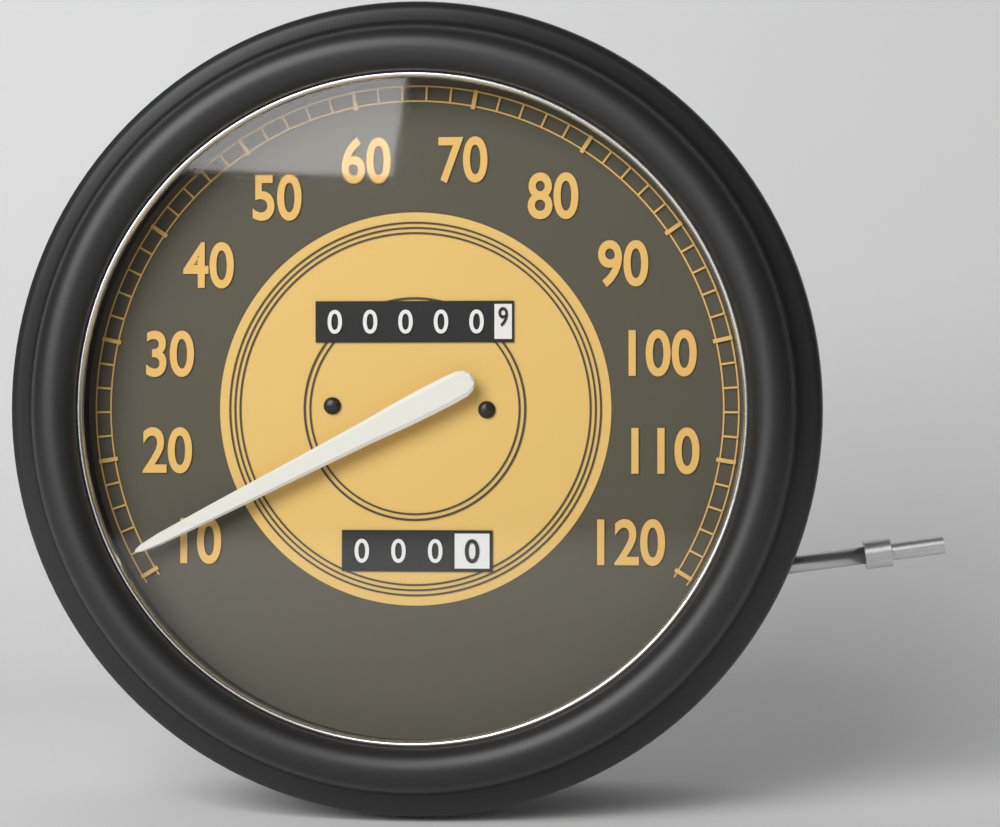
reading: 12 (no unit)
